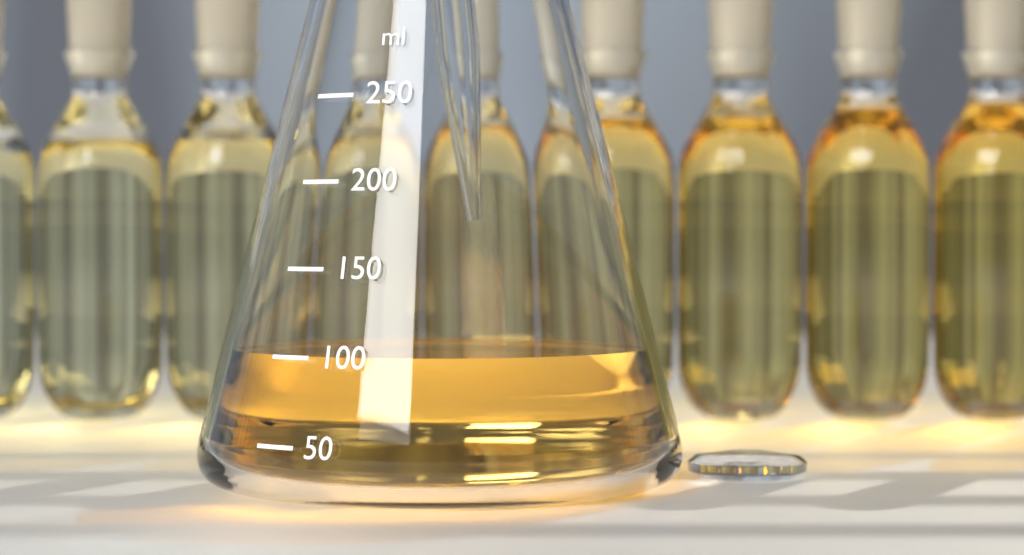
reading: 100 ml
